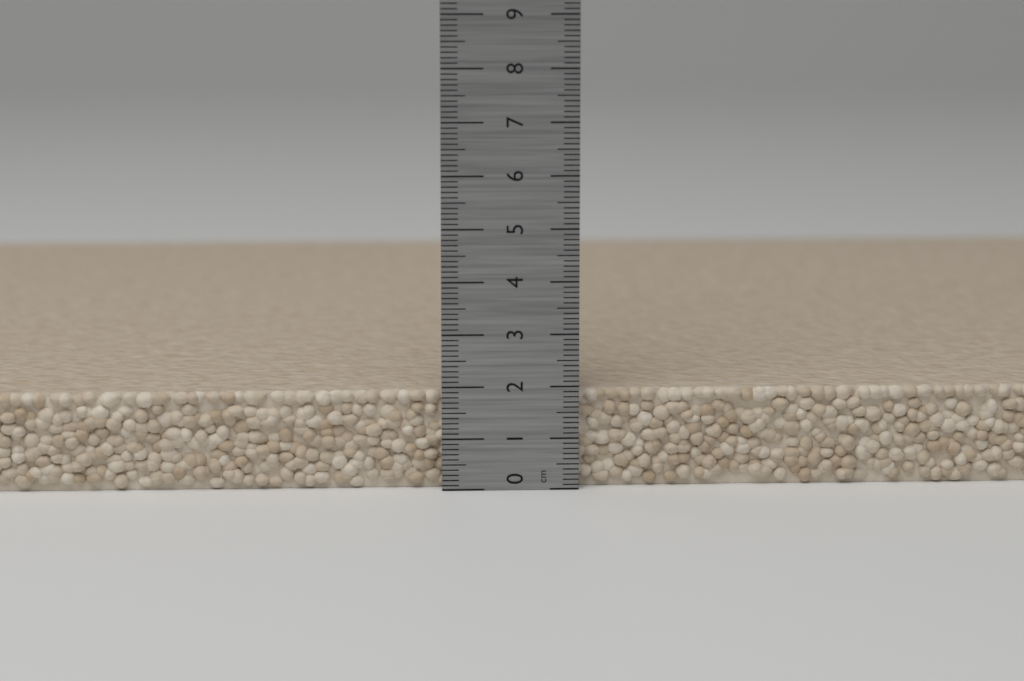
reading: 1.9 cm
